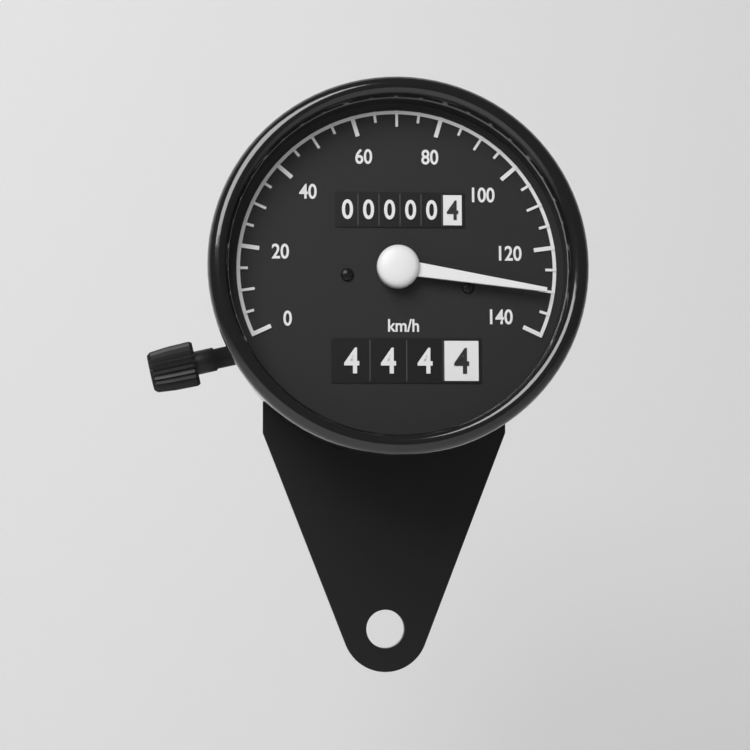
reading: 130 km/h
